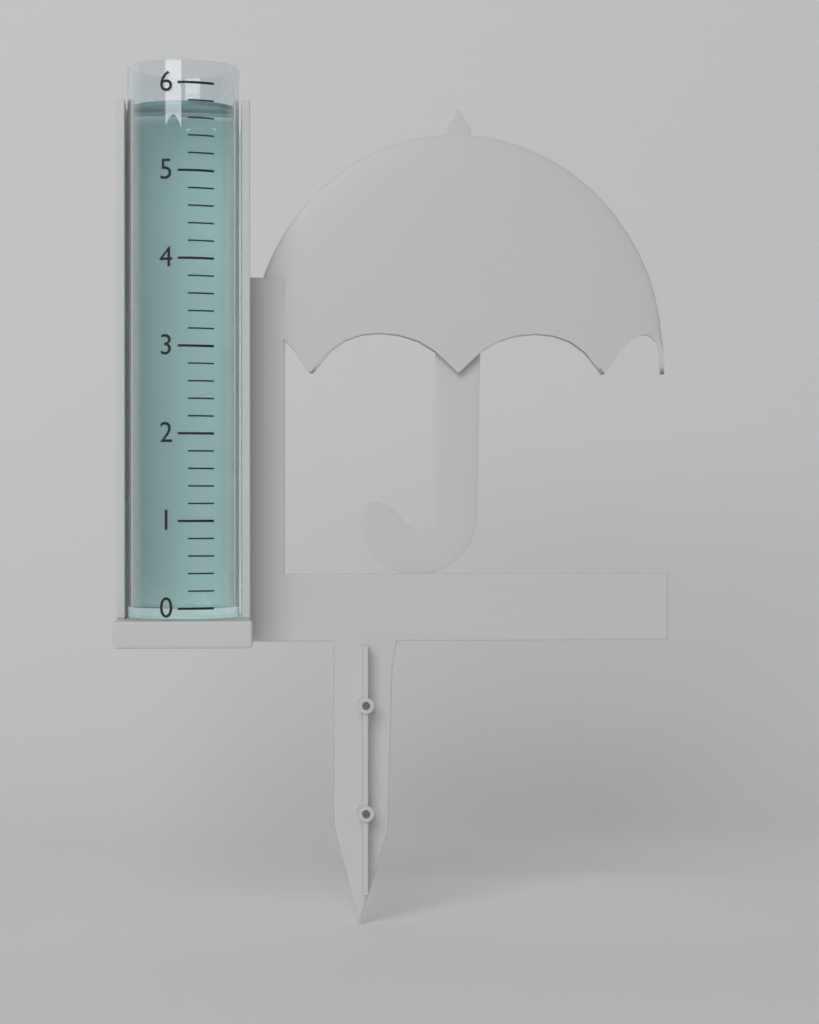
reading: 5.8 (no unit)
